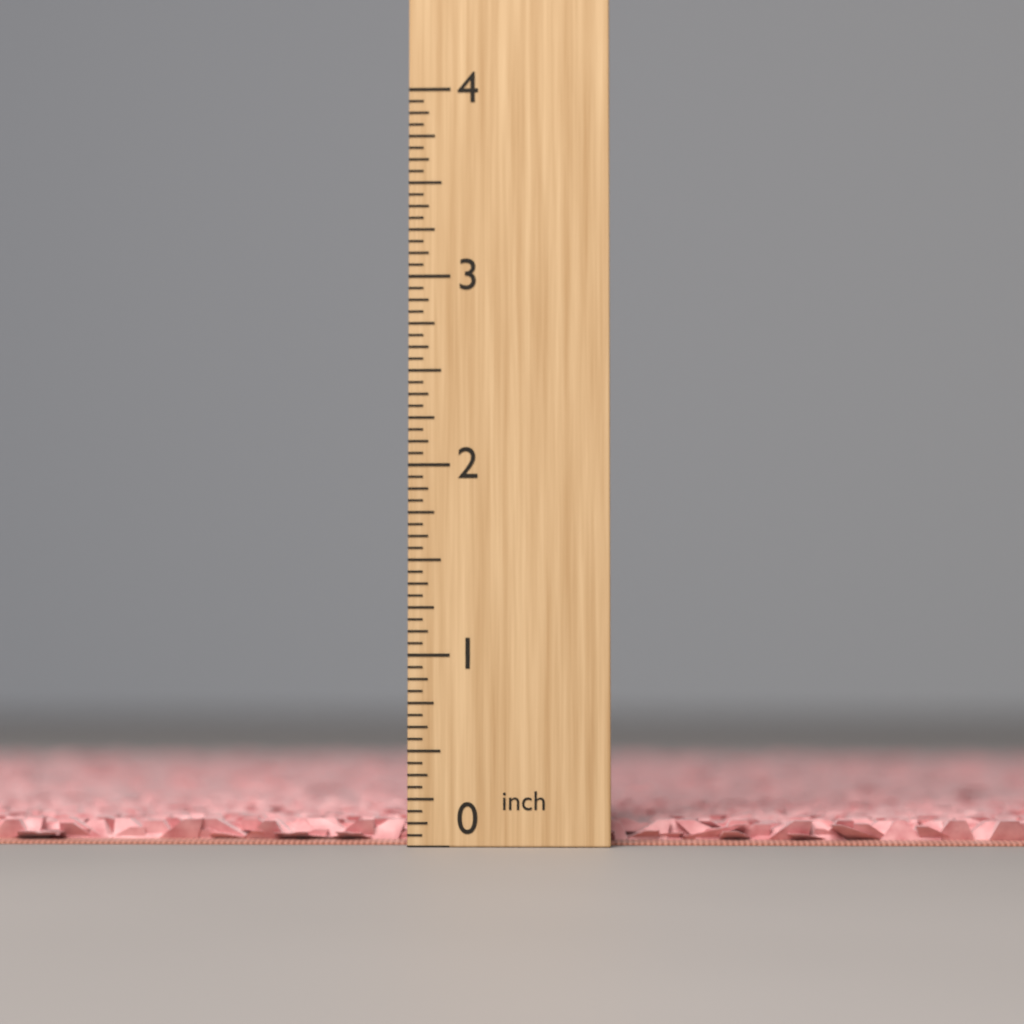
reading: 0.1250 inch
